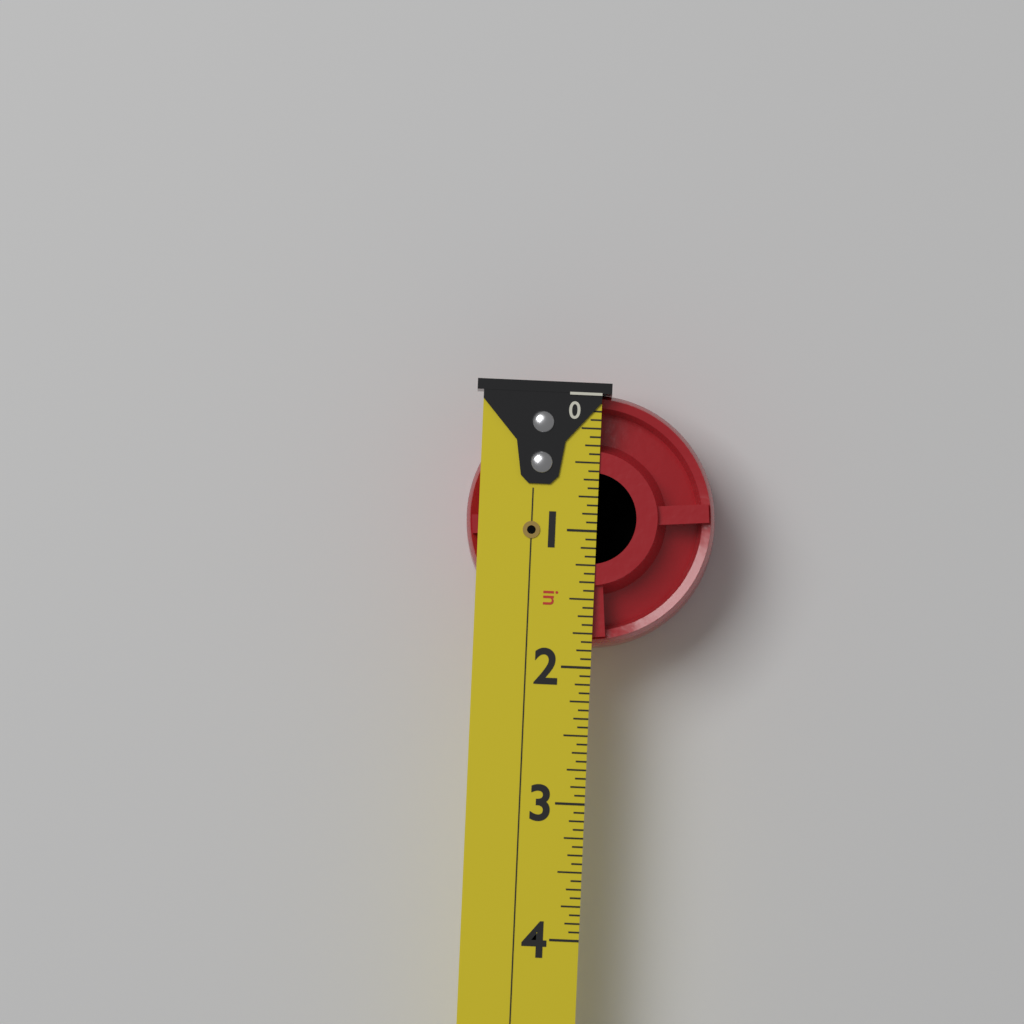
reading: 1.8125 in
